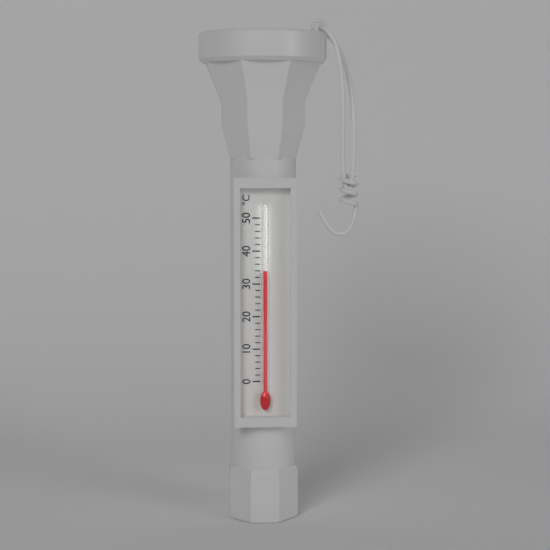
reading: 34 °C
